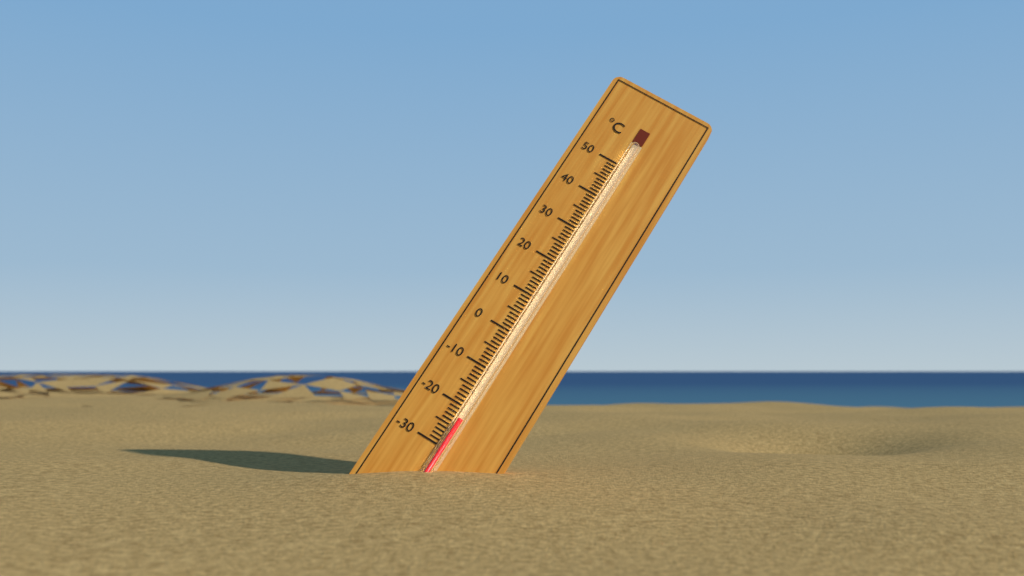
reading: -23 °C
